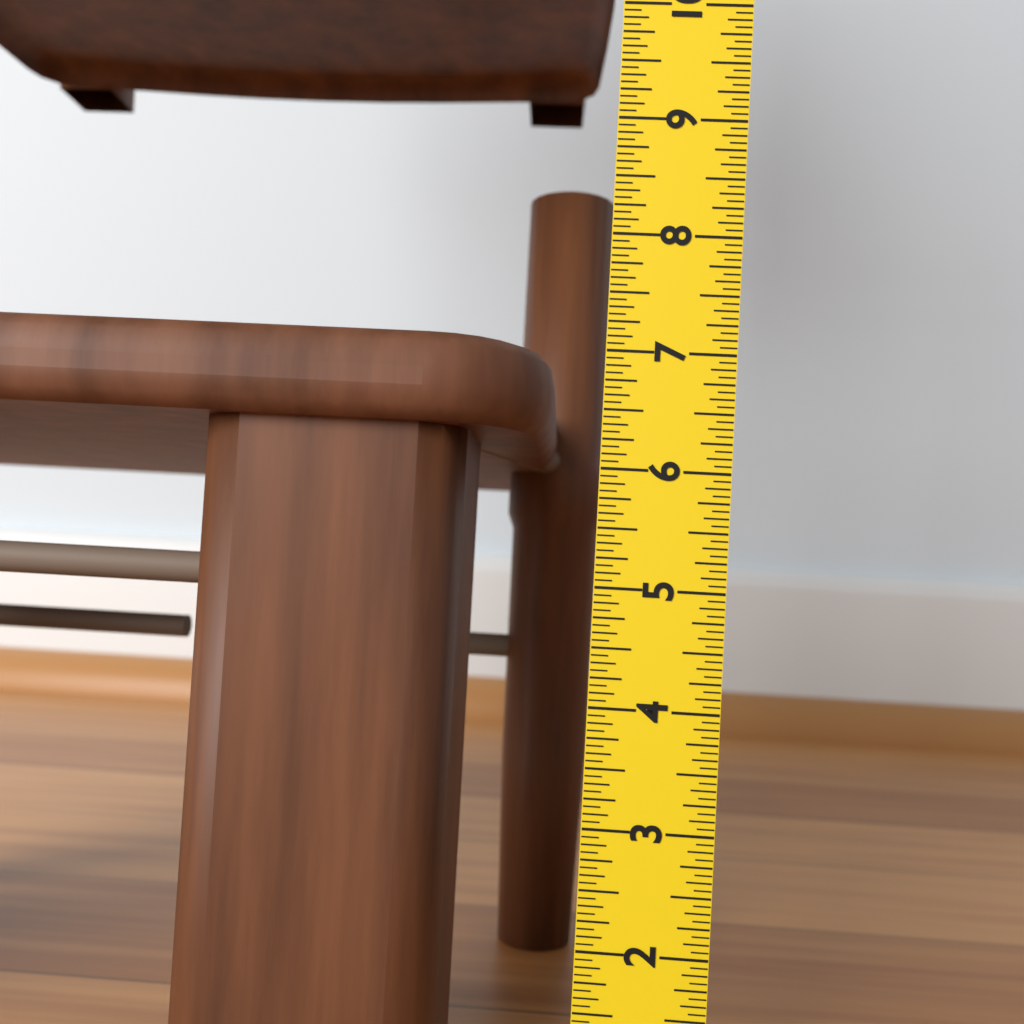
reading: 7.1250 in
